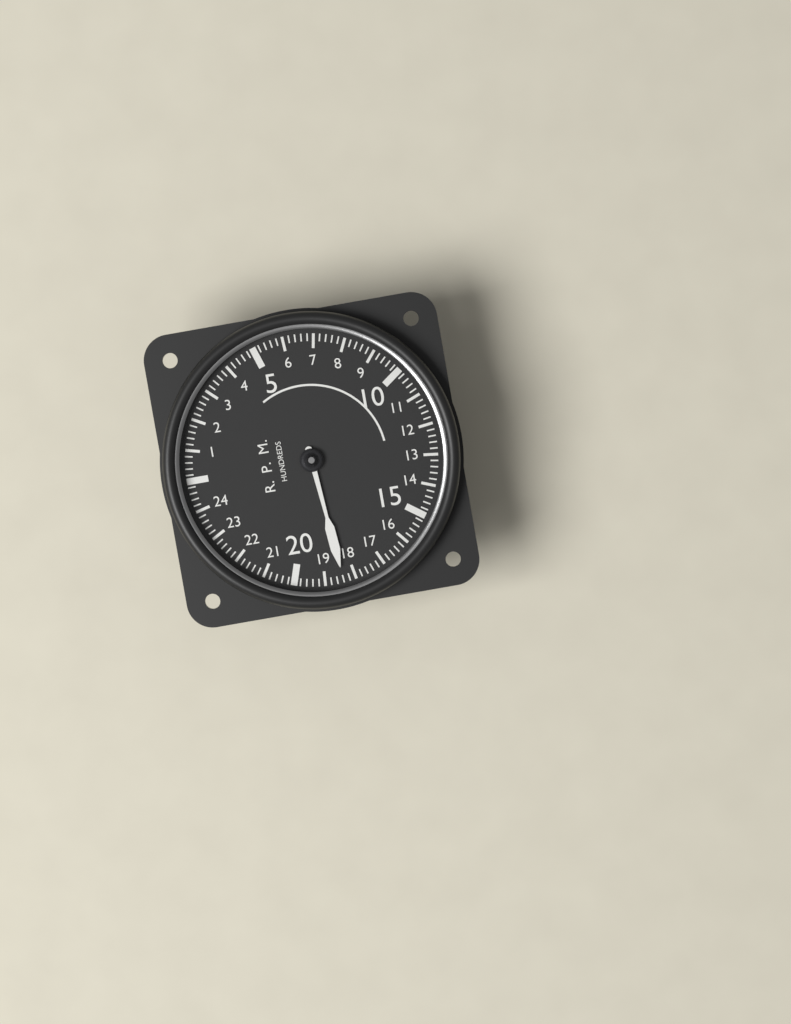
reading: 18.4 RPM x100
